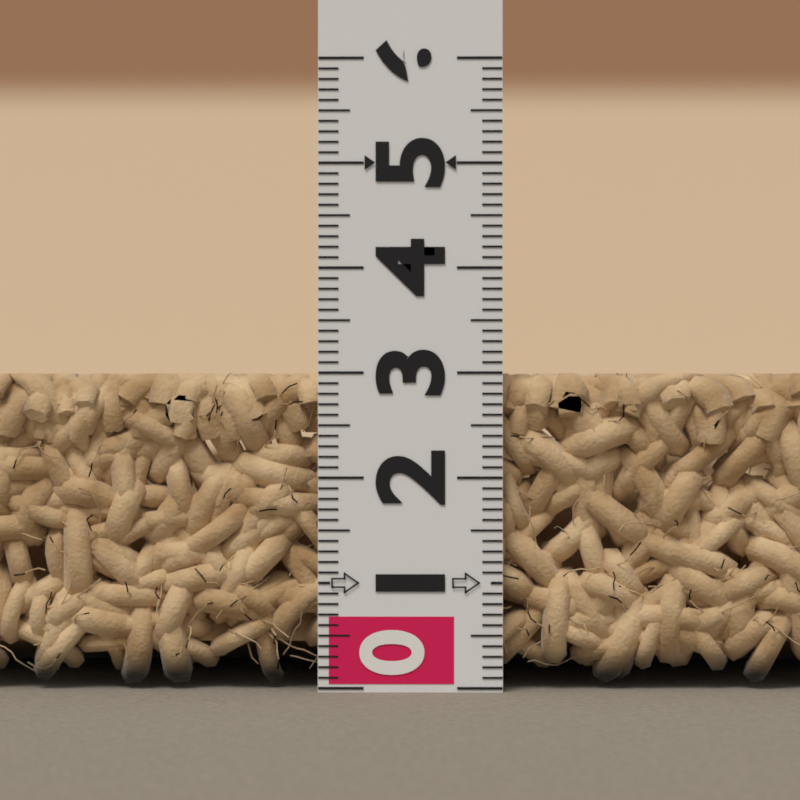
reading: 3.0 (no unit)
